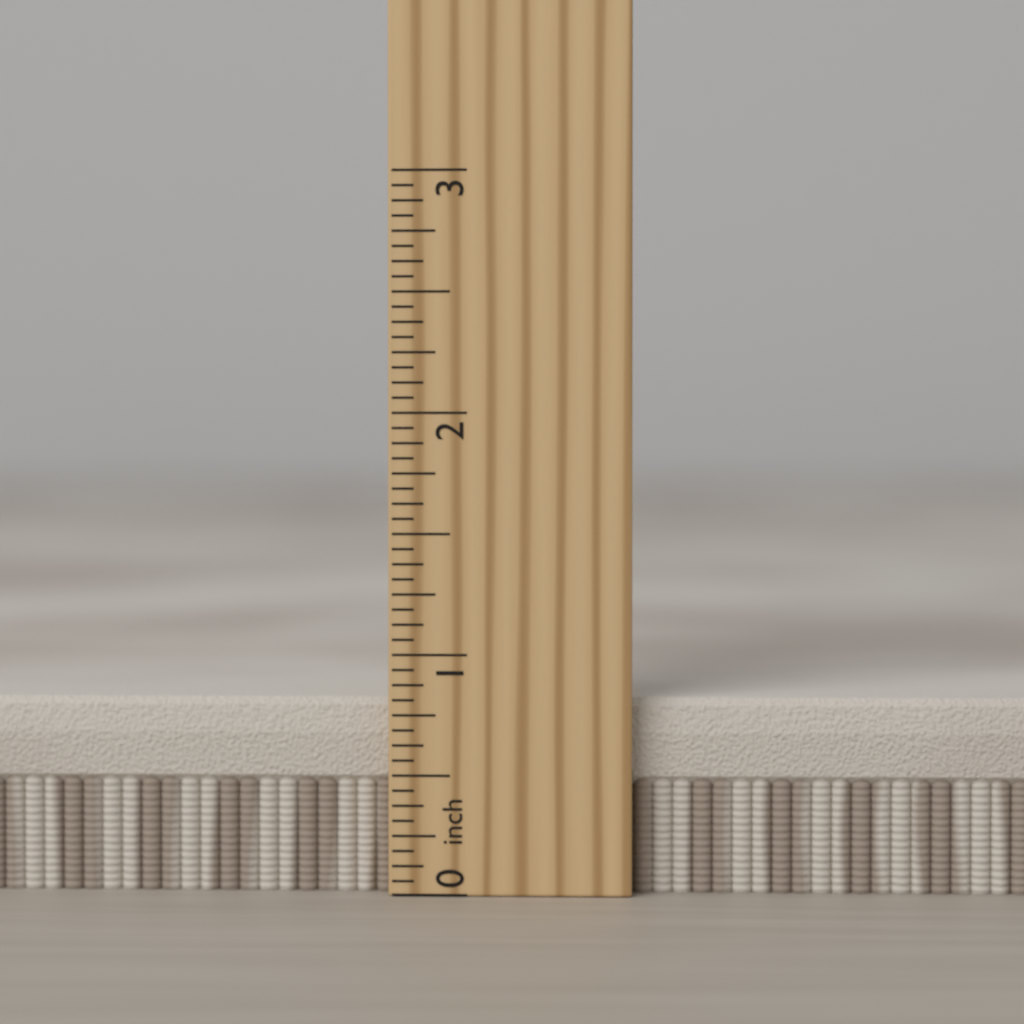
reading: 0.8125 inch
